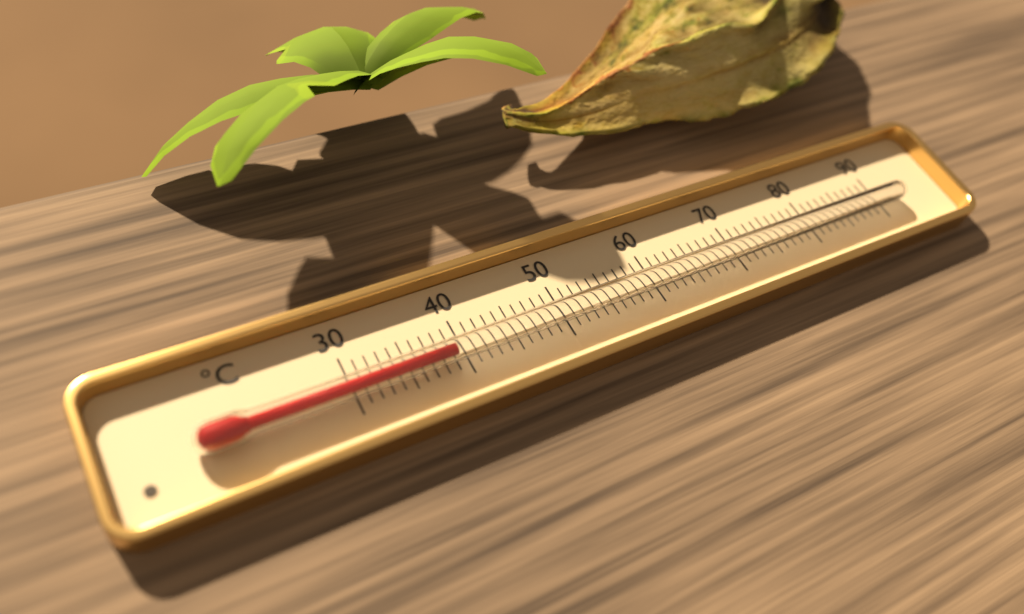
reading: 39 °C
